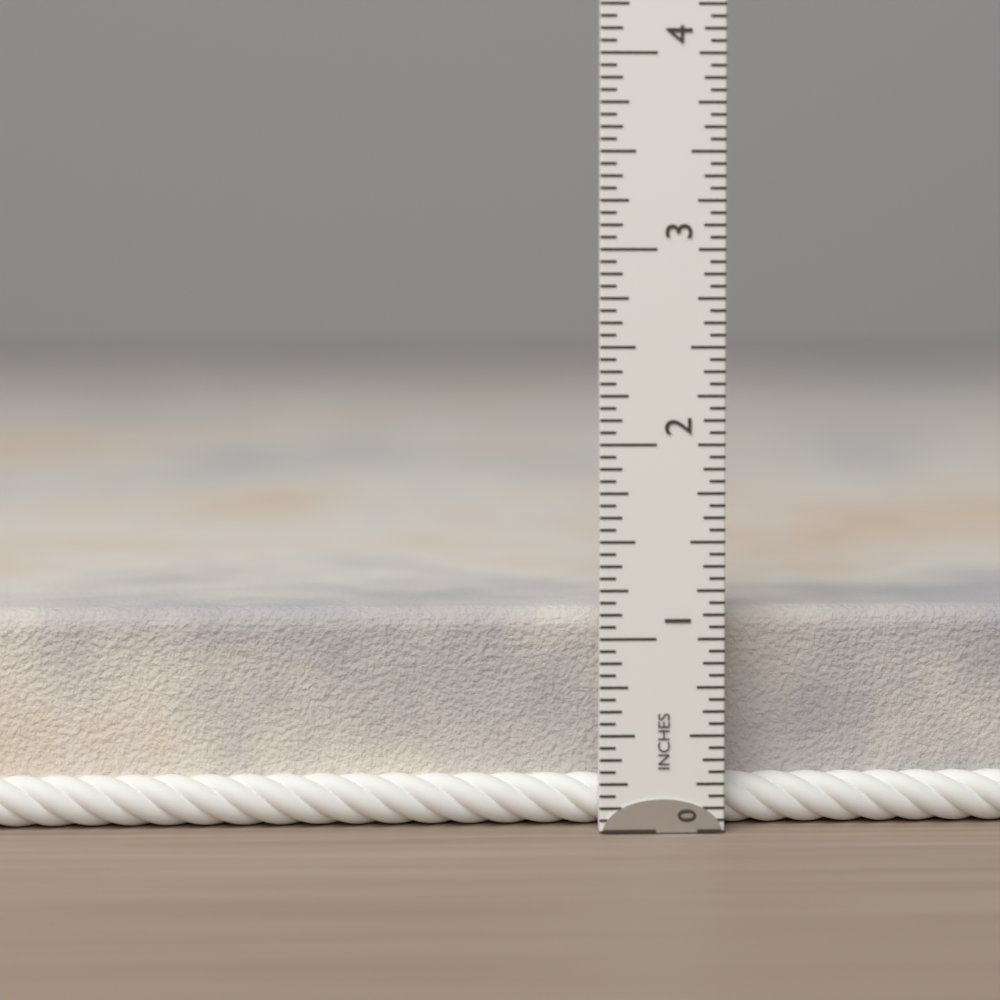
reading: 1.1250 in
